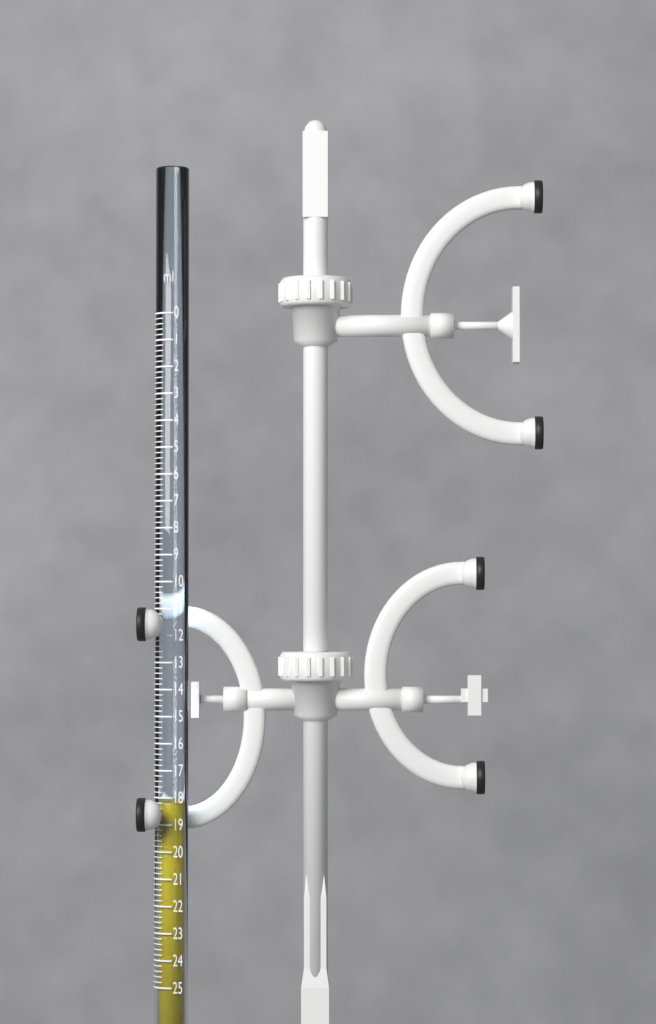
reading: 18.2 ml
